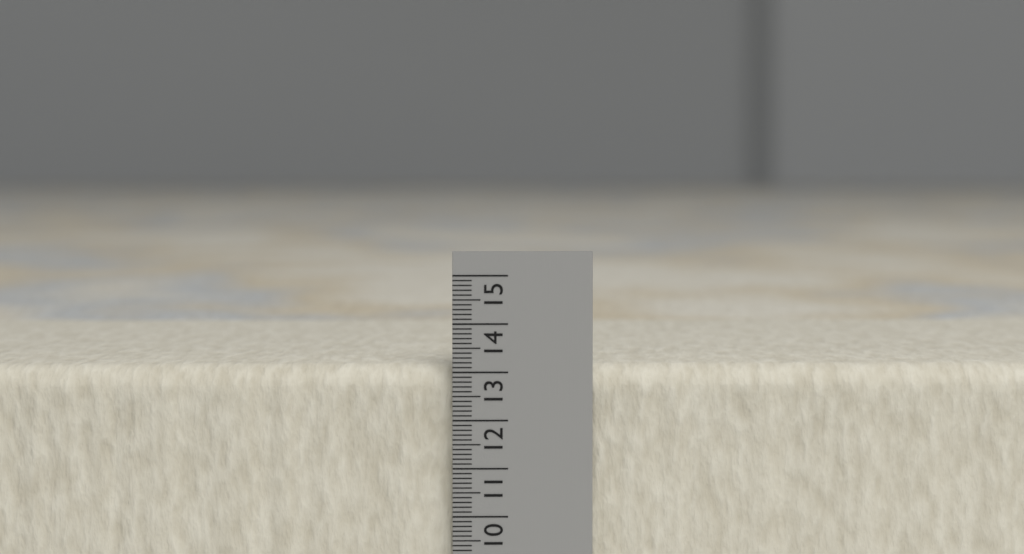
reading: 13.1 (no unit)
